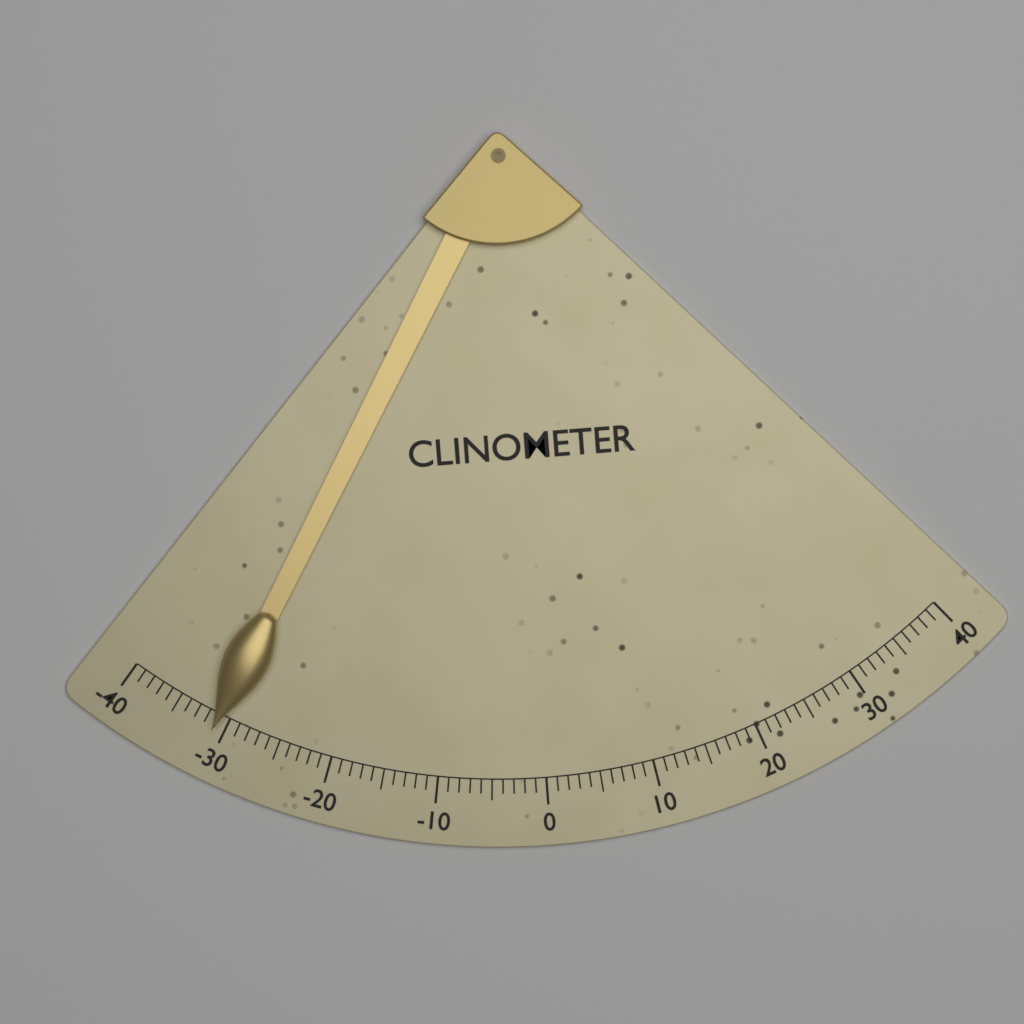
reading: -31 (no unit)
